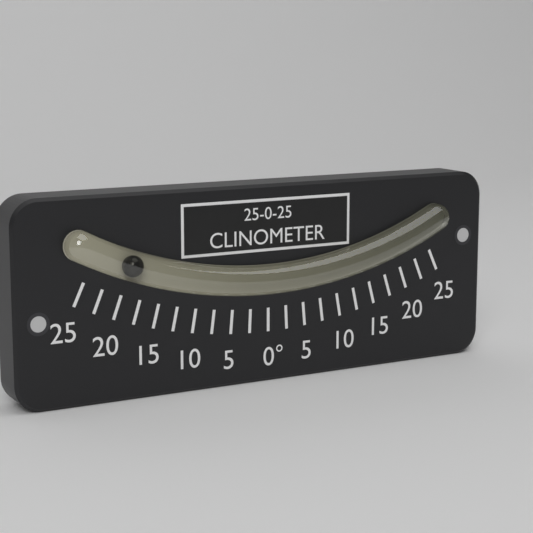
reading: -20.0 °
